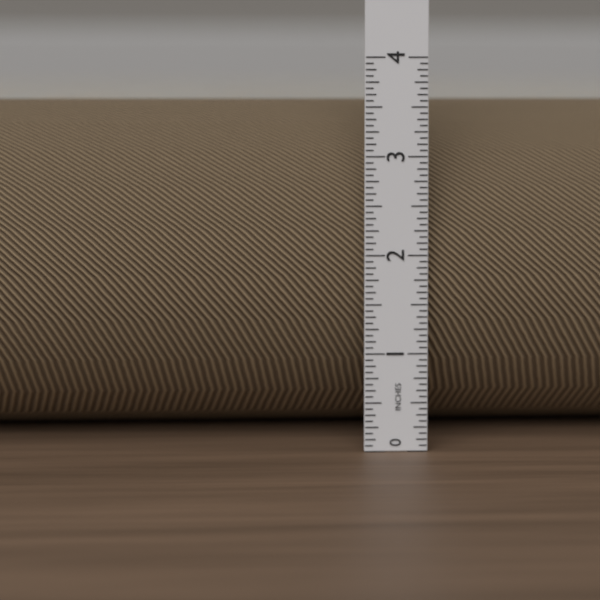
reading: 3.5625 in
